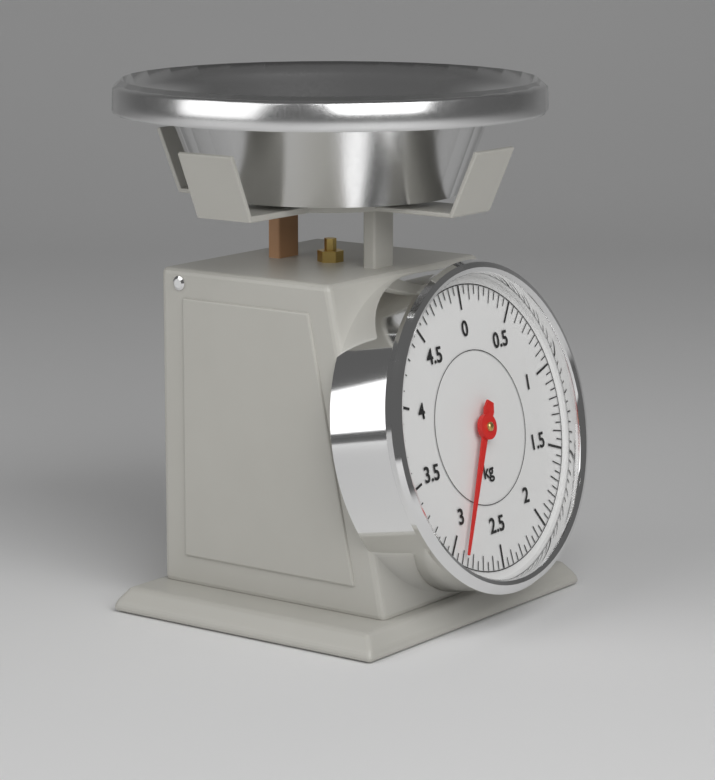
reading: 2.90 kg
